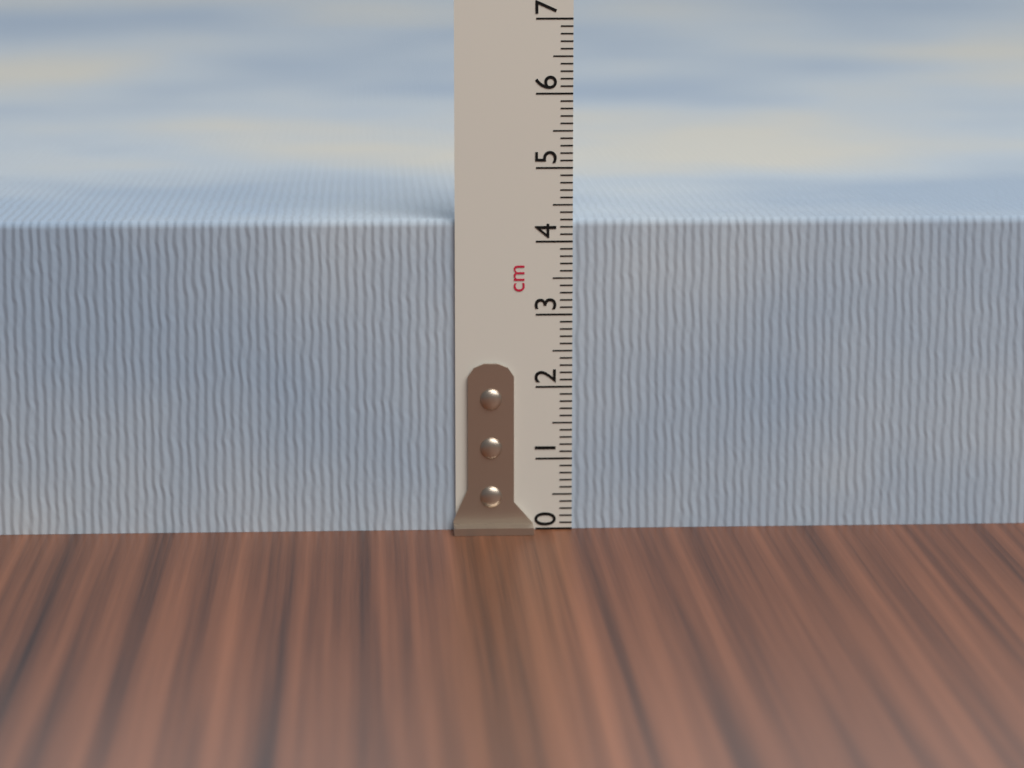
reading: 4.3 cm
